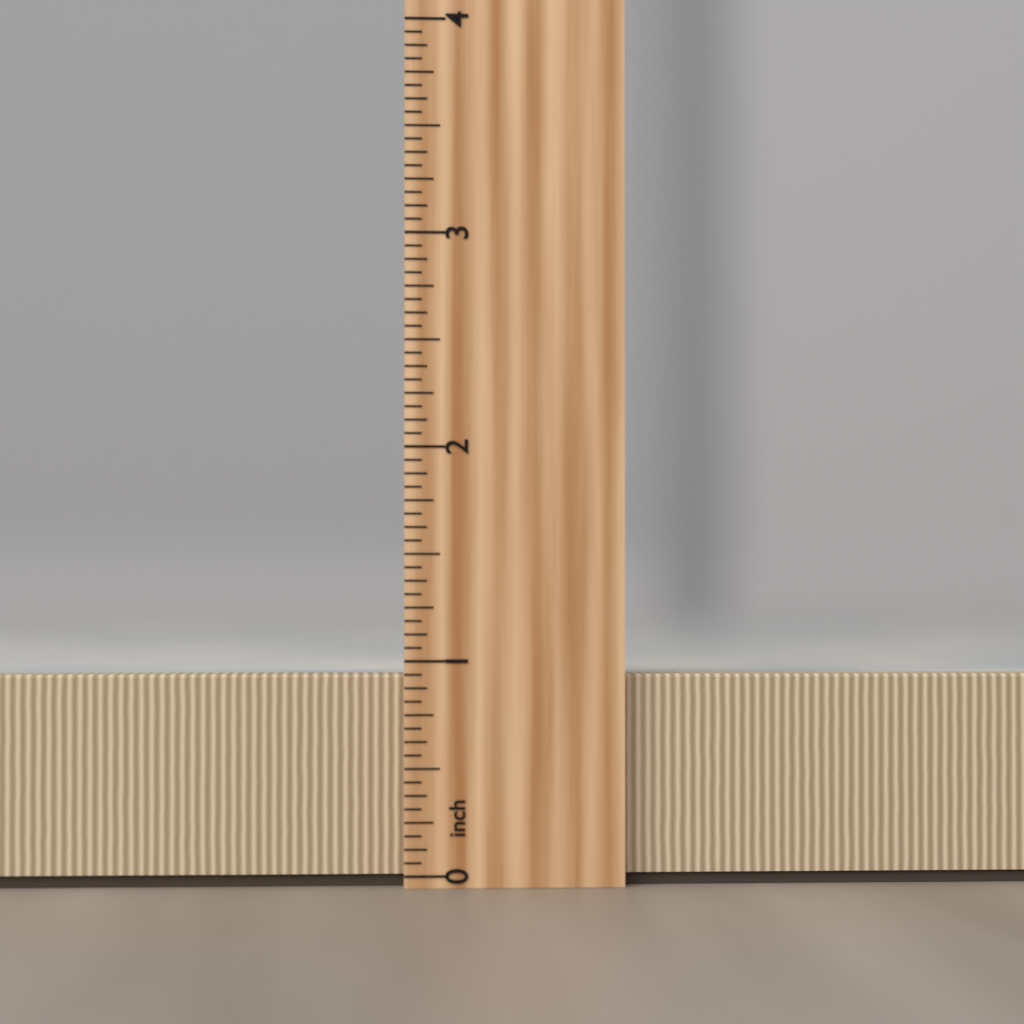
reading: 0.9375 inch
